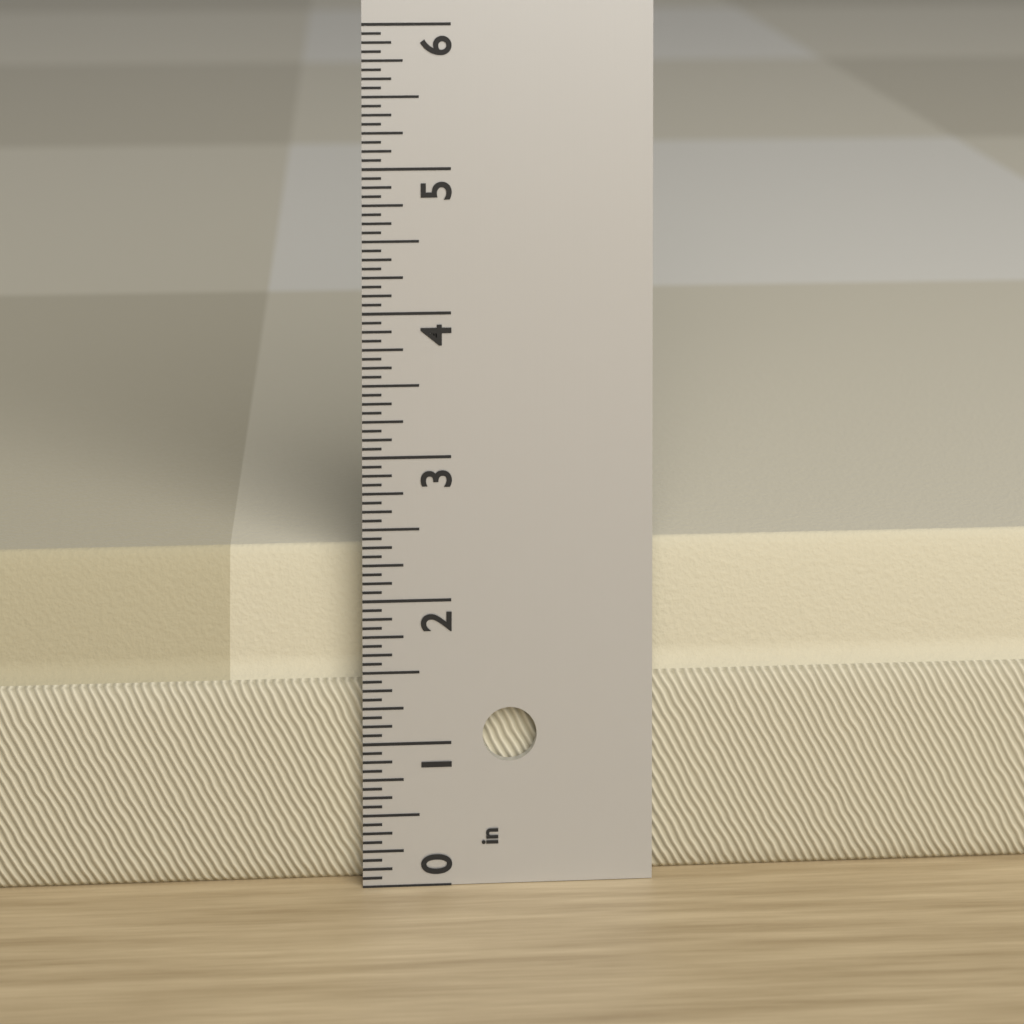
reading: 2.3125 in
